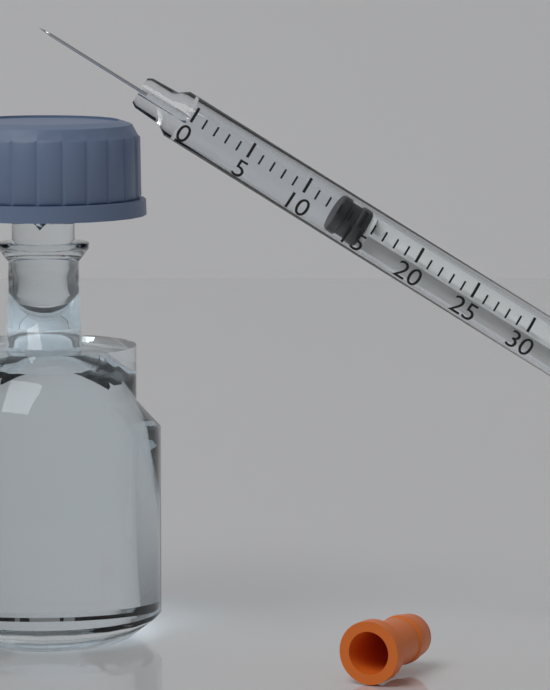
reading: 13 (no unit)
